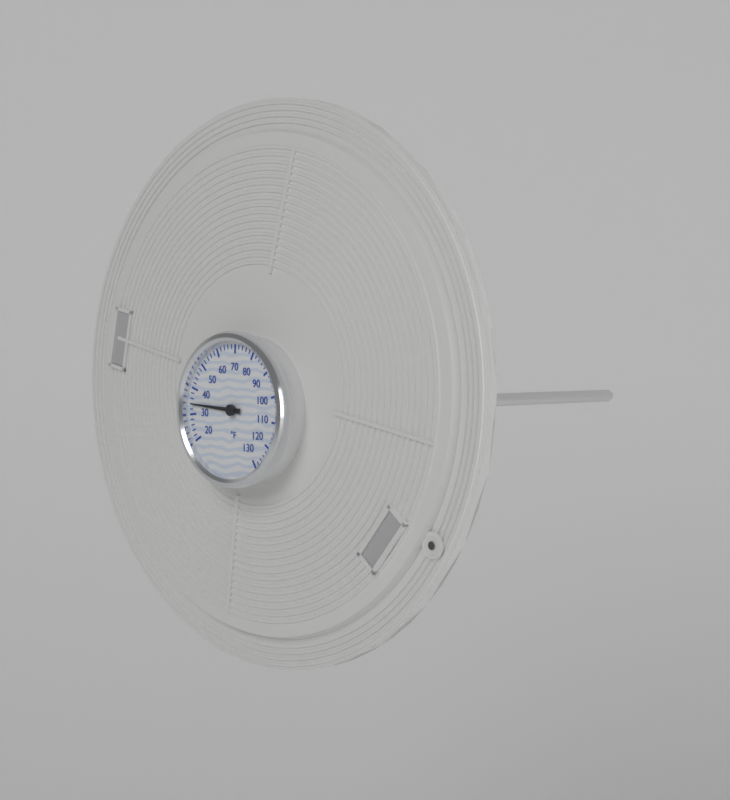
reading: 34 °F
